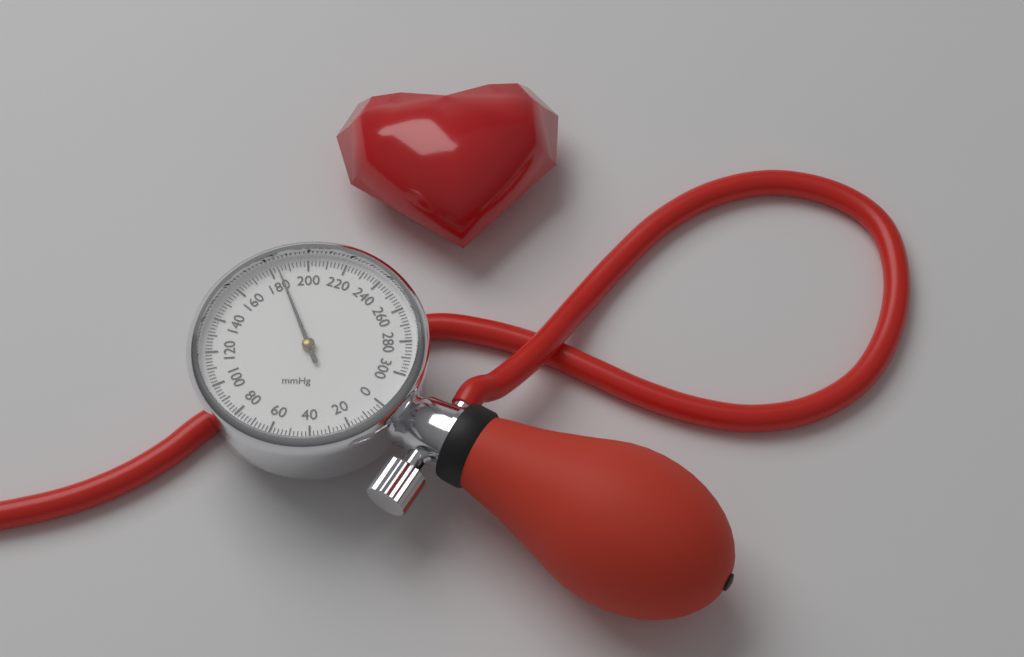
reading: 184 mmHg
